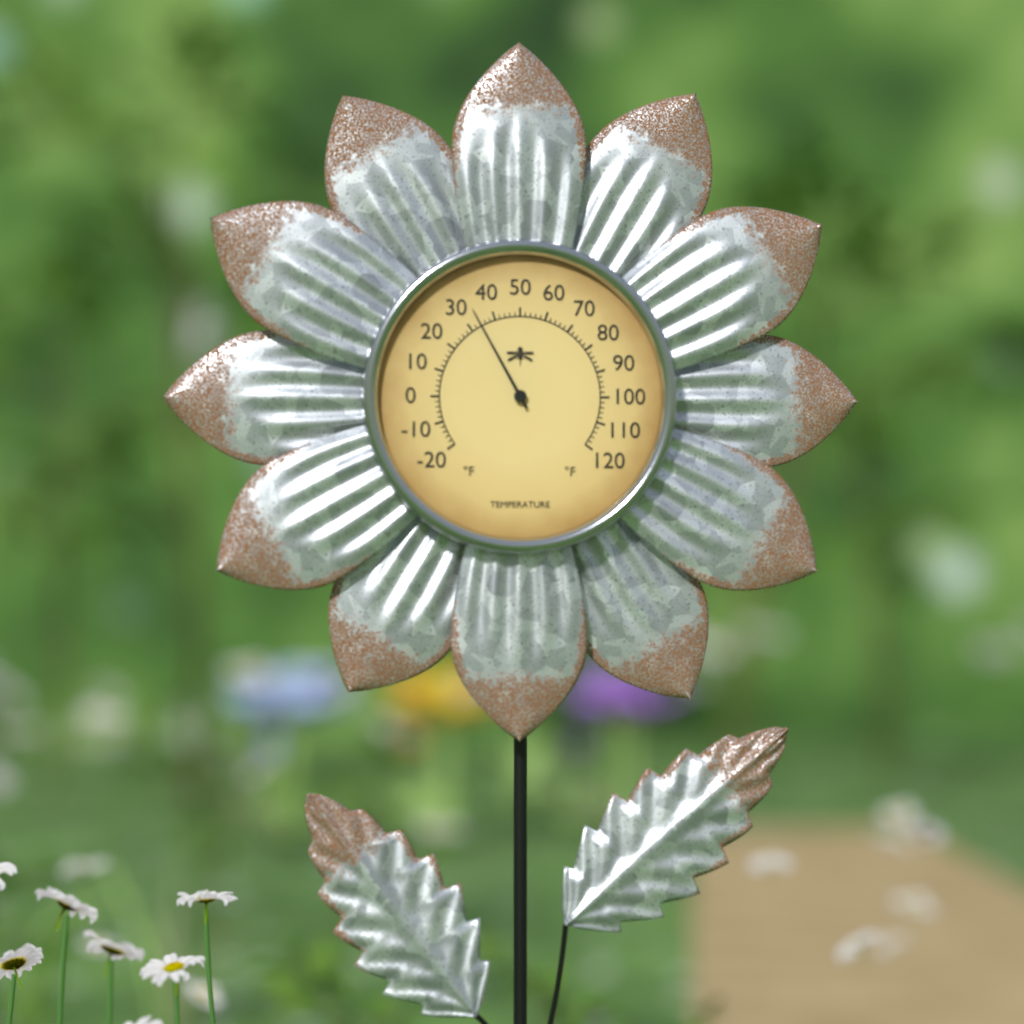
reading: 34 °F
